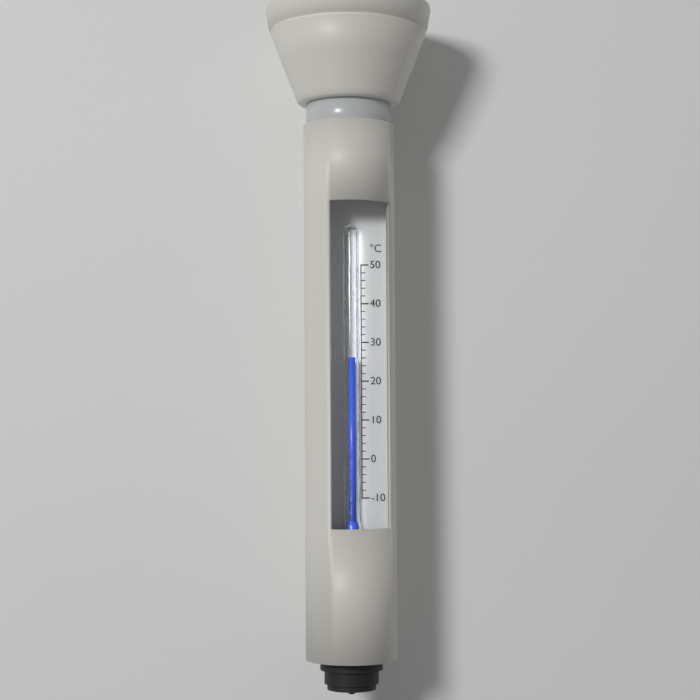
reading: 26 °C
